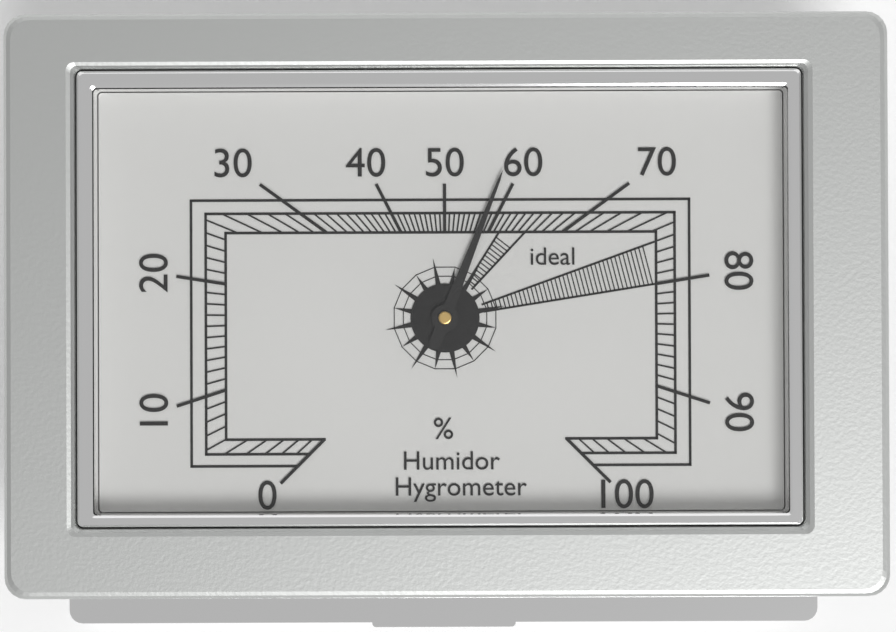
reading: 58 %
